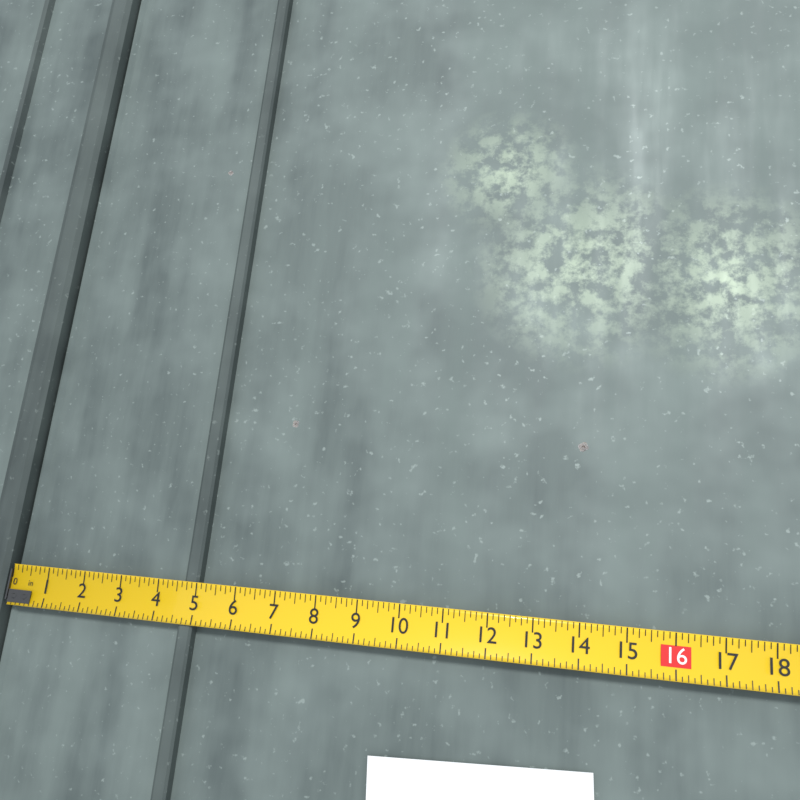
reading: 5.000 in
